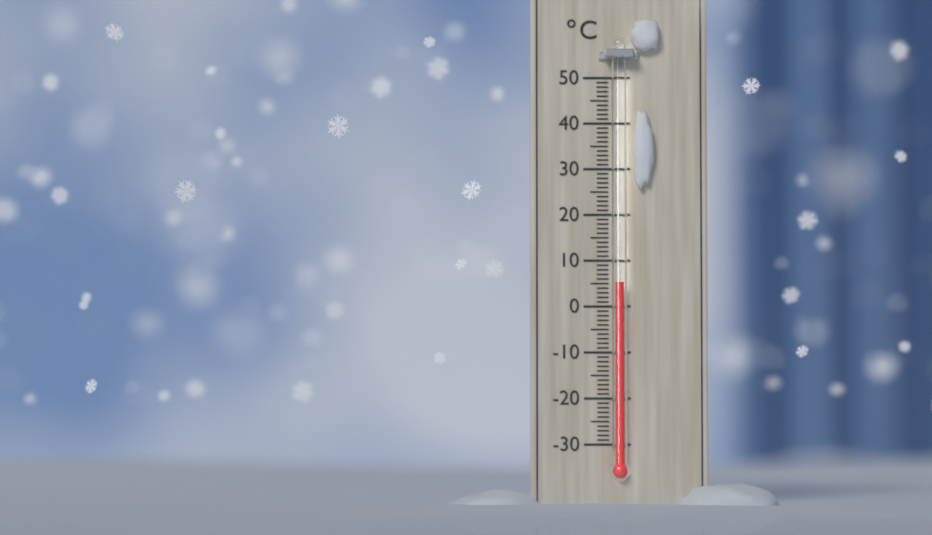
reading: 5 °C
